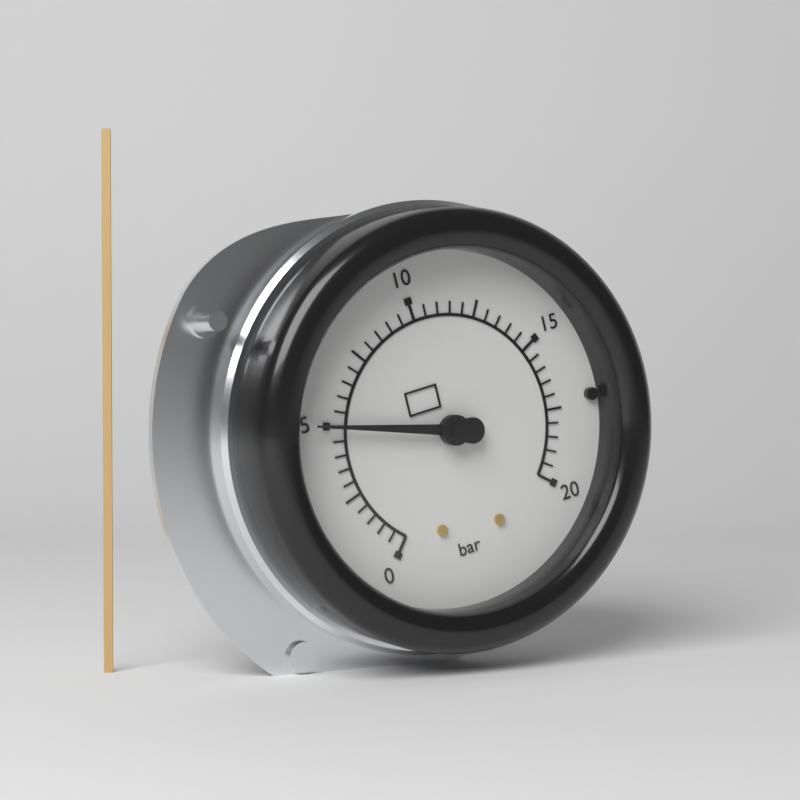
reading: 5.0 bar
